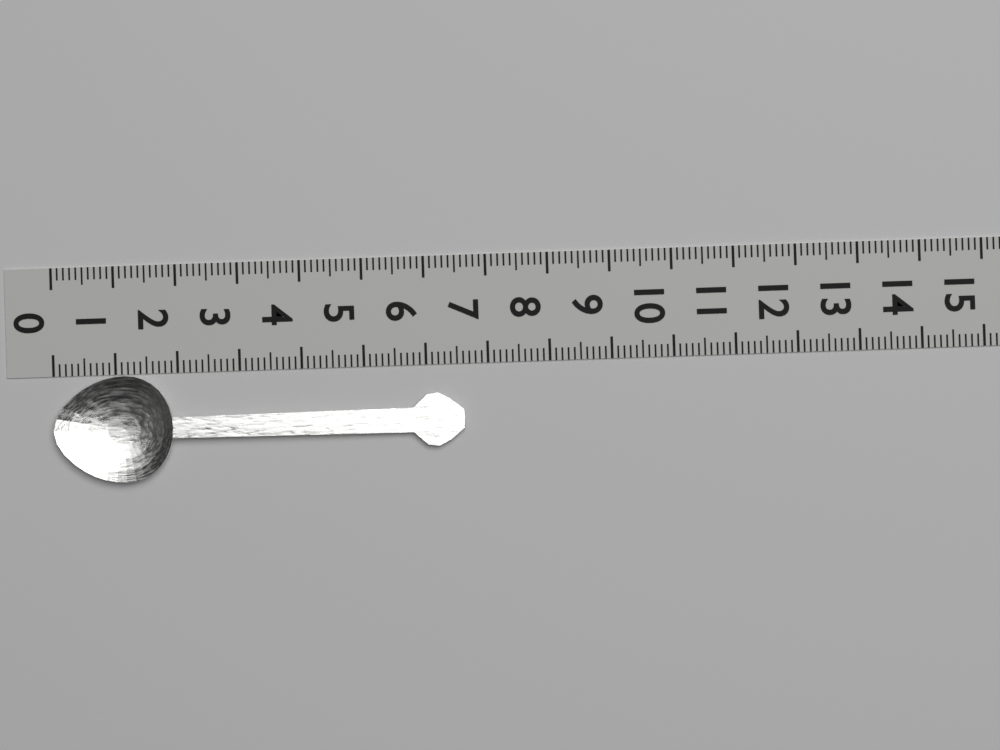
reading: 6.6 (no unit)
